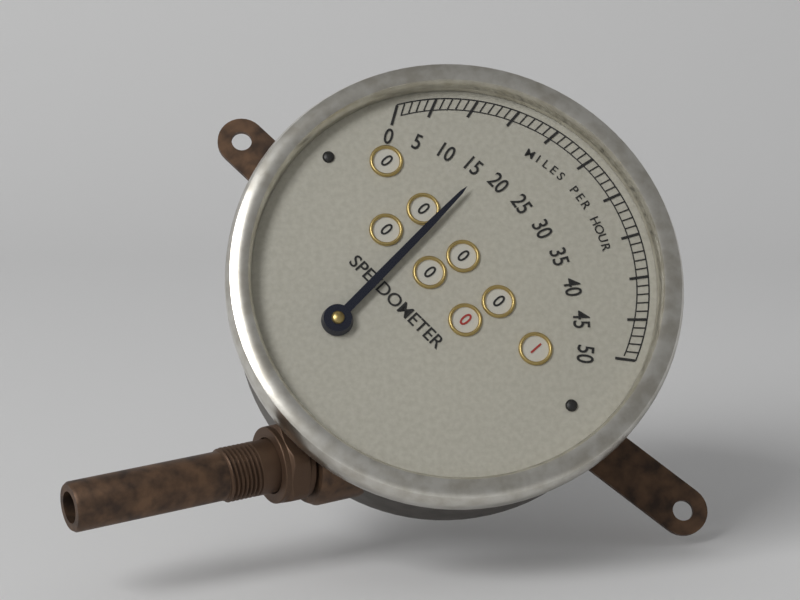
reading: 17 mph
